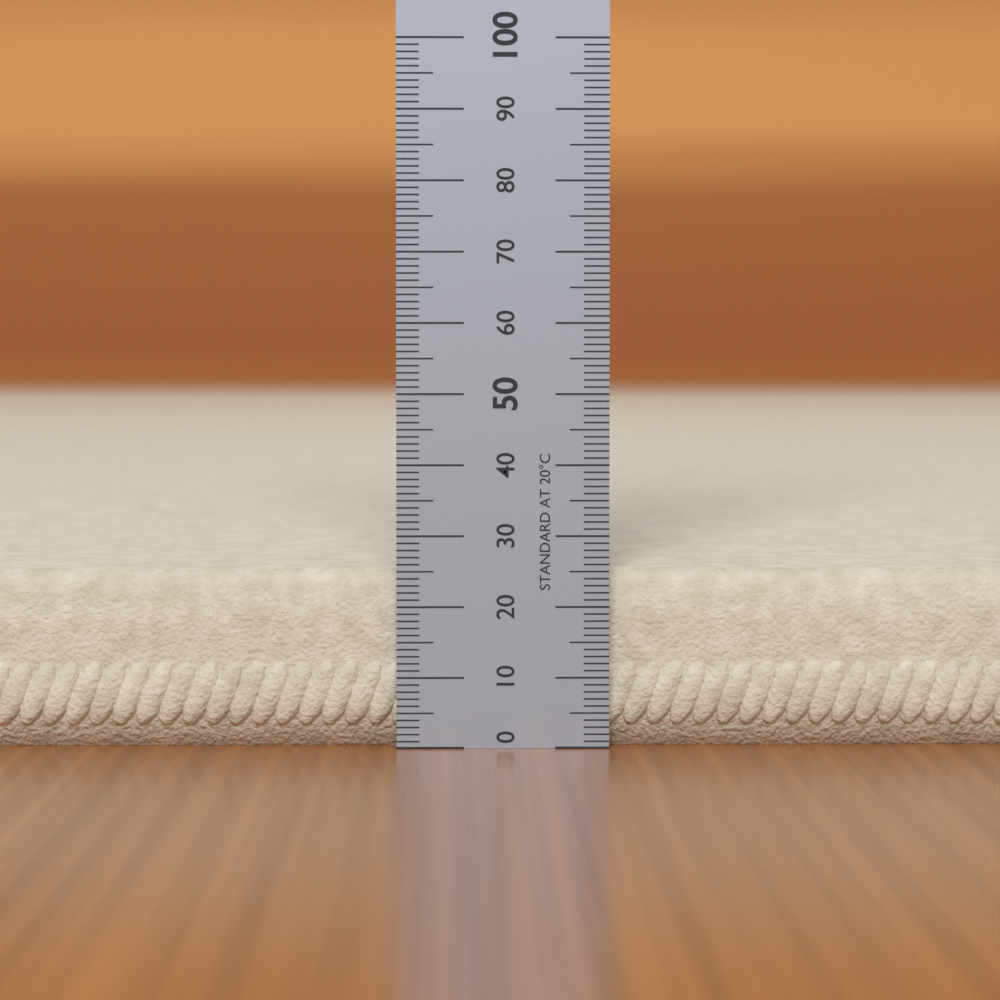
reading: 25 (no unit)
